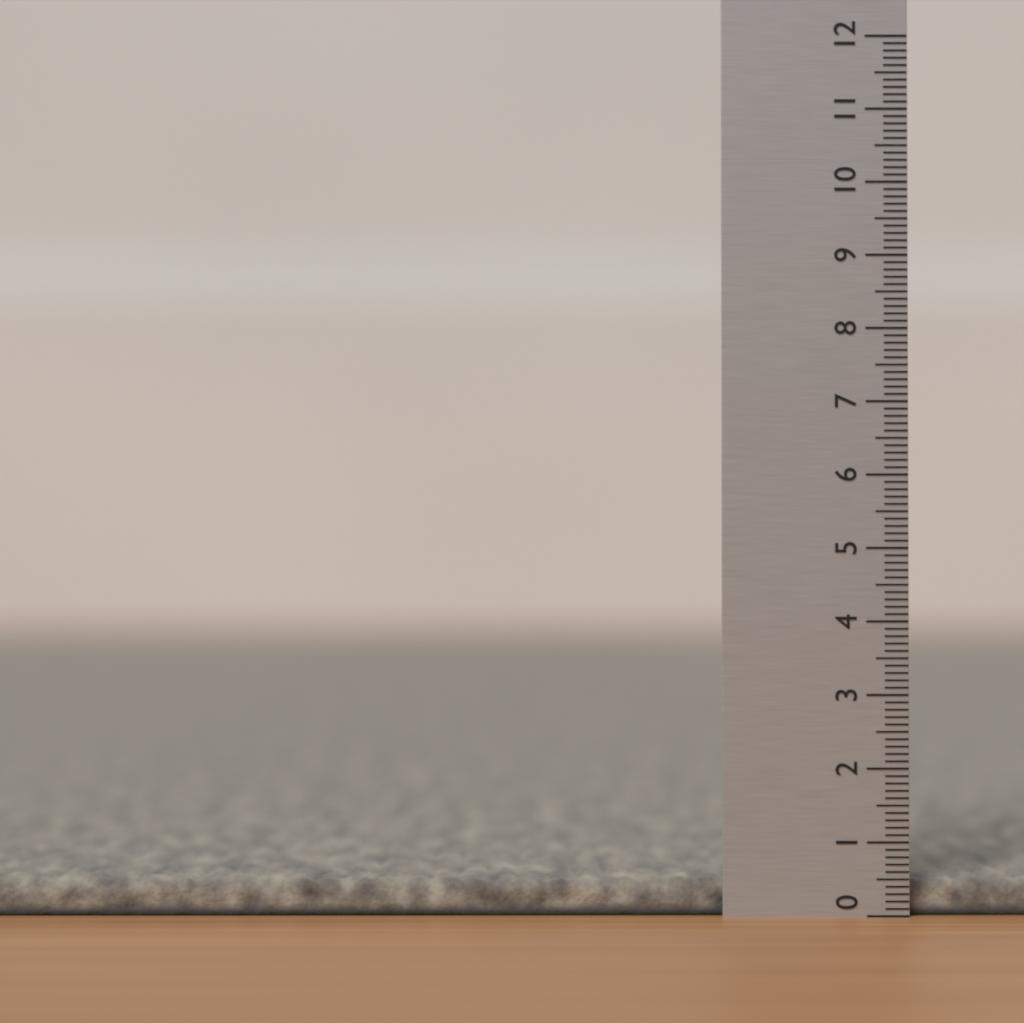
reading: 0.5 (no unit)
